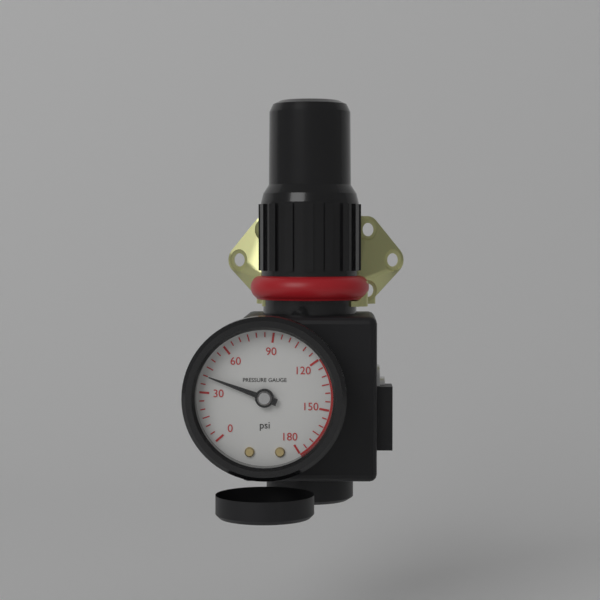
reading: 40 psi
